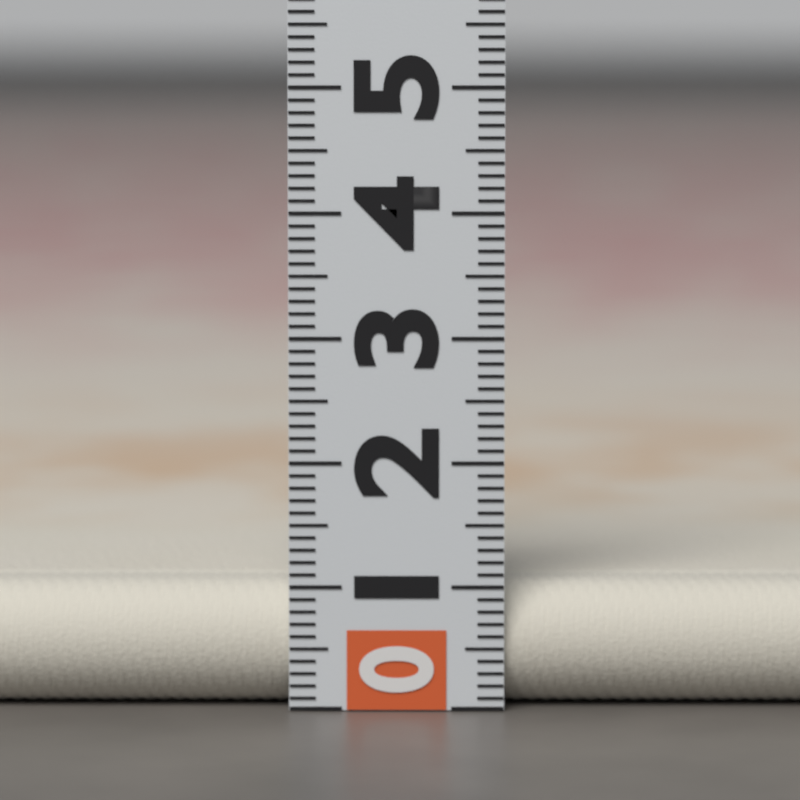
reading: 1.0 (no unit)
